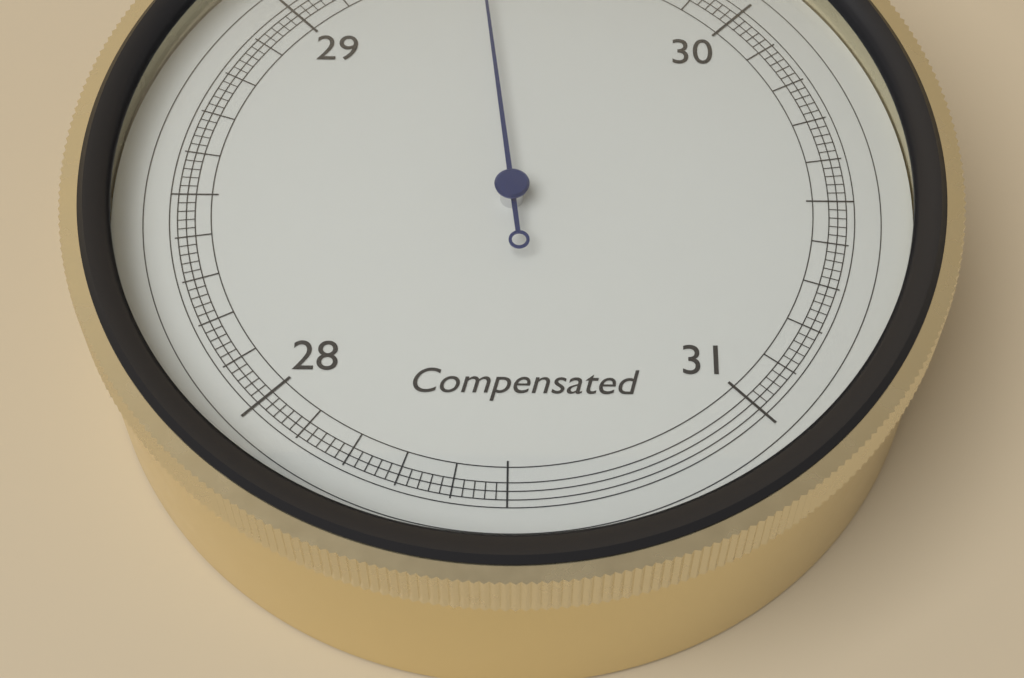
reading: 29.42 inHg
